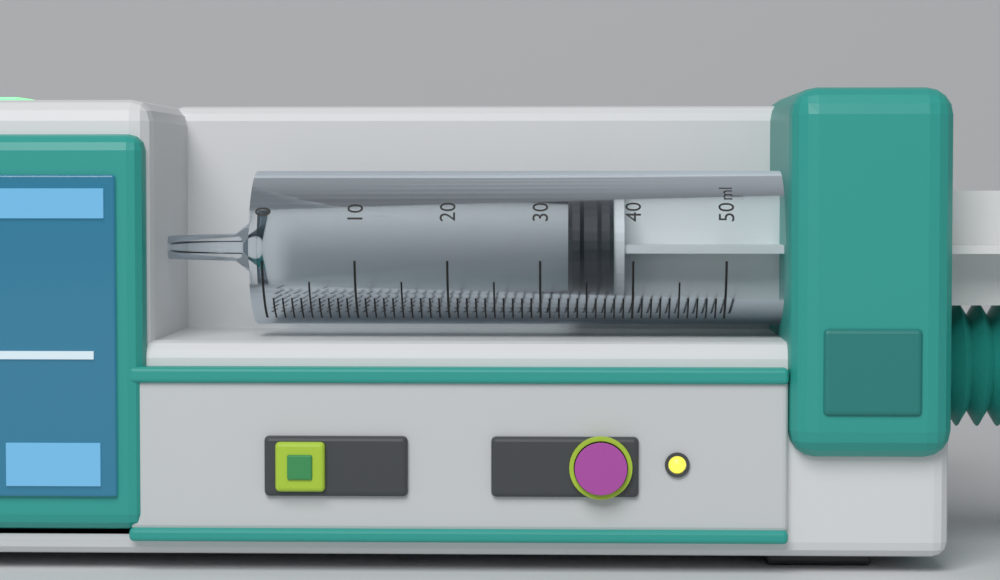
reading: 33 ml
